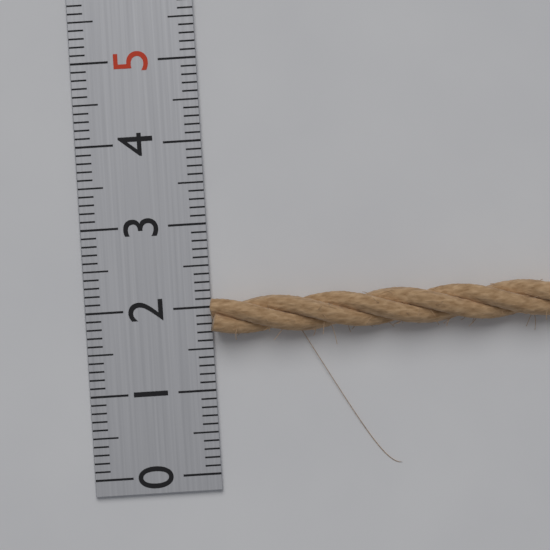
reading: 2.1 (no unit)
